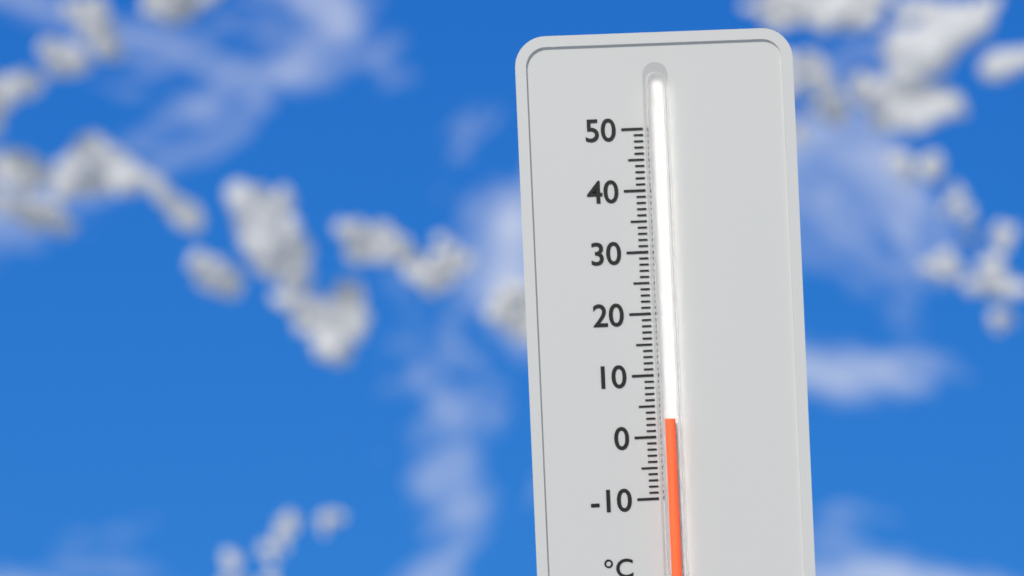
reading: 3 °C
